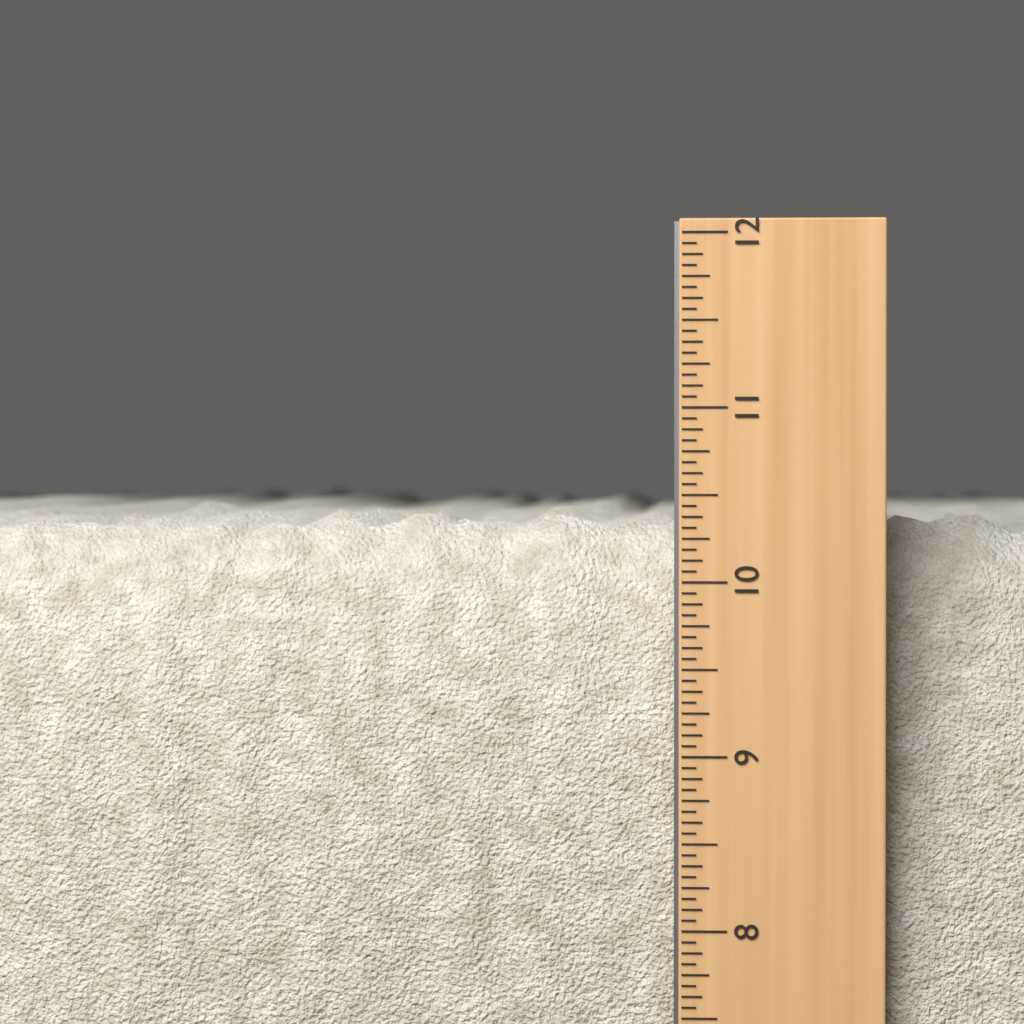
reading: 10.4375 in
